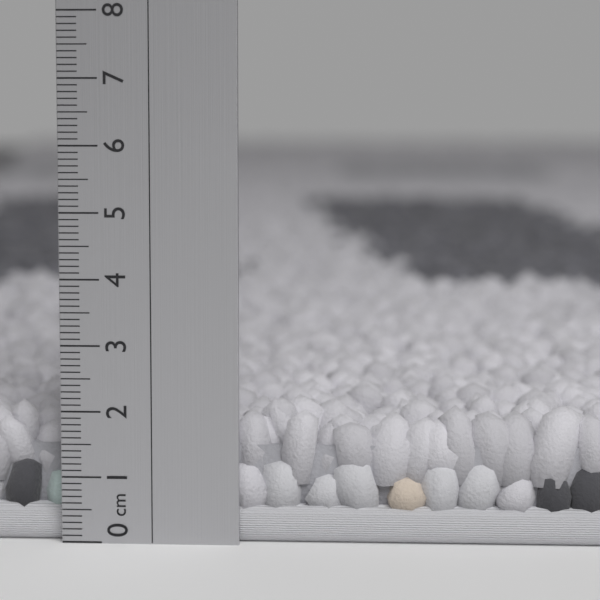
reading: 2.1 cm
